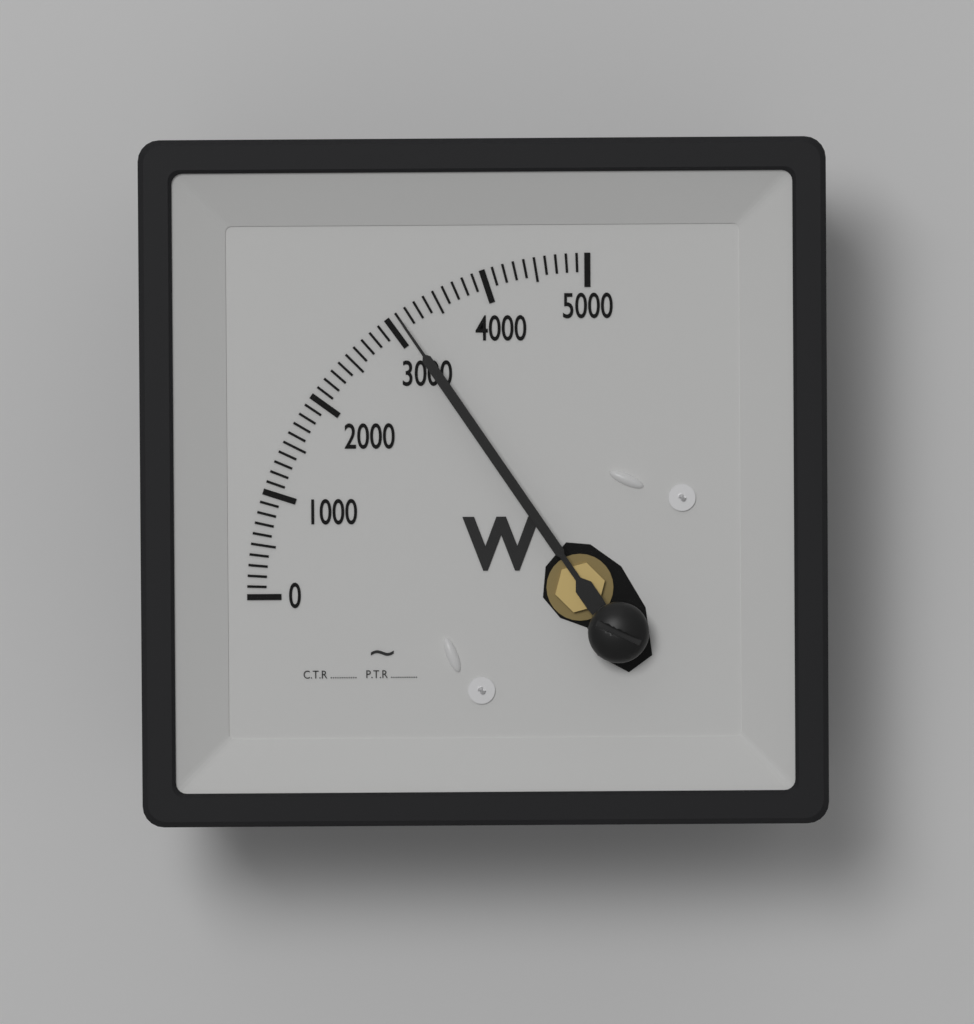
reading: 3100 W
